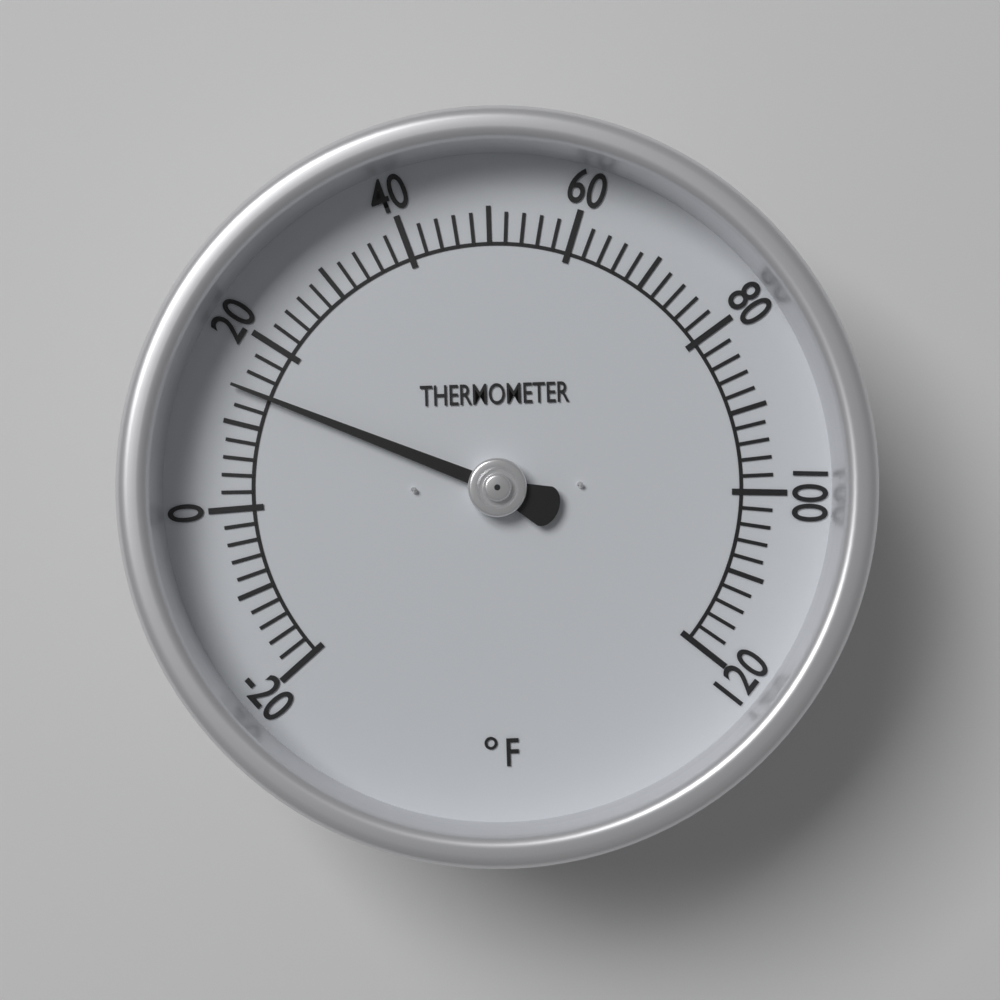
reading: 14 °F
